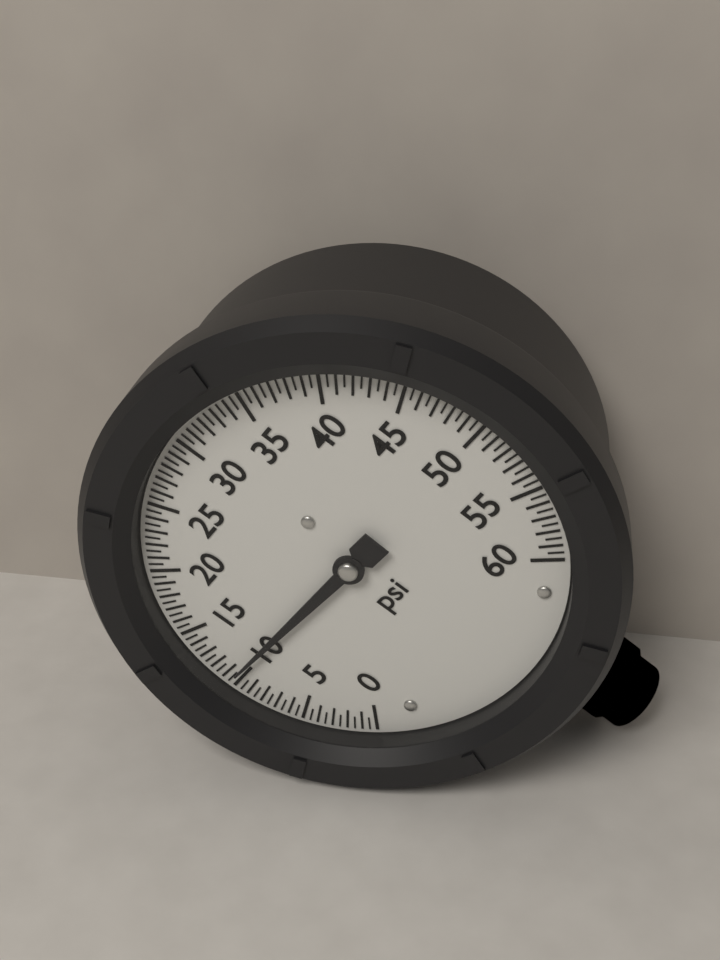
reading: 10.5 psi
